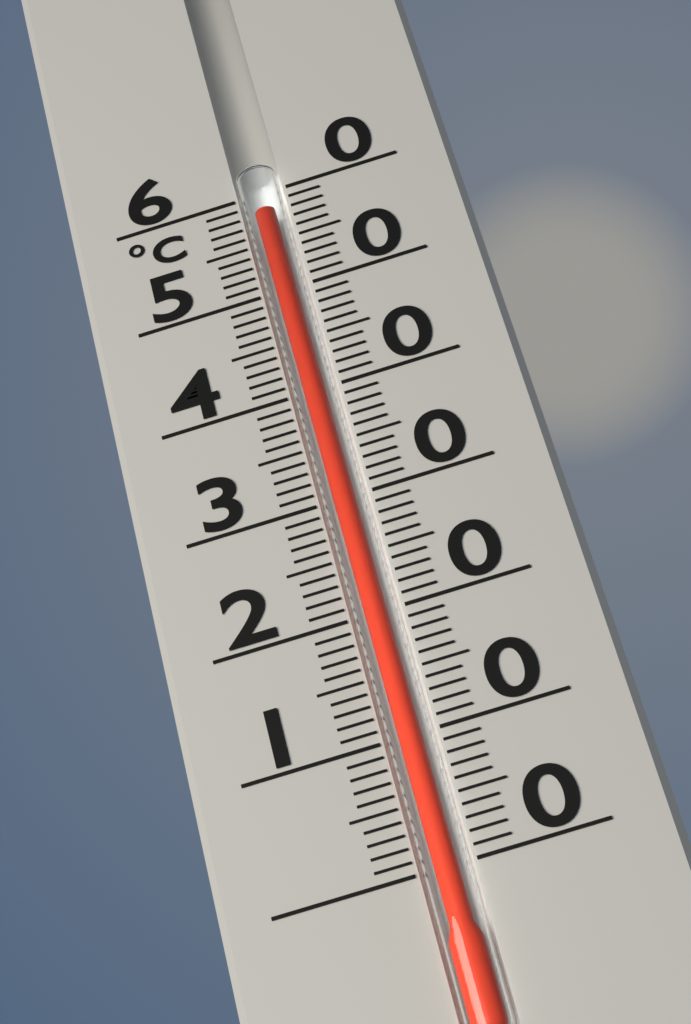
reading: 58 °C
